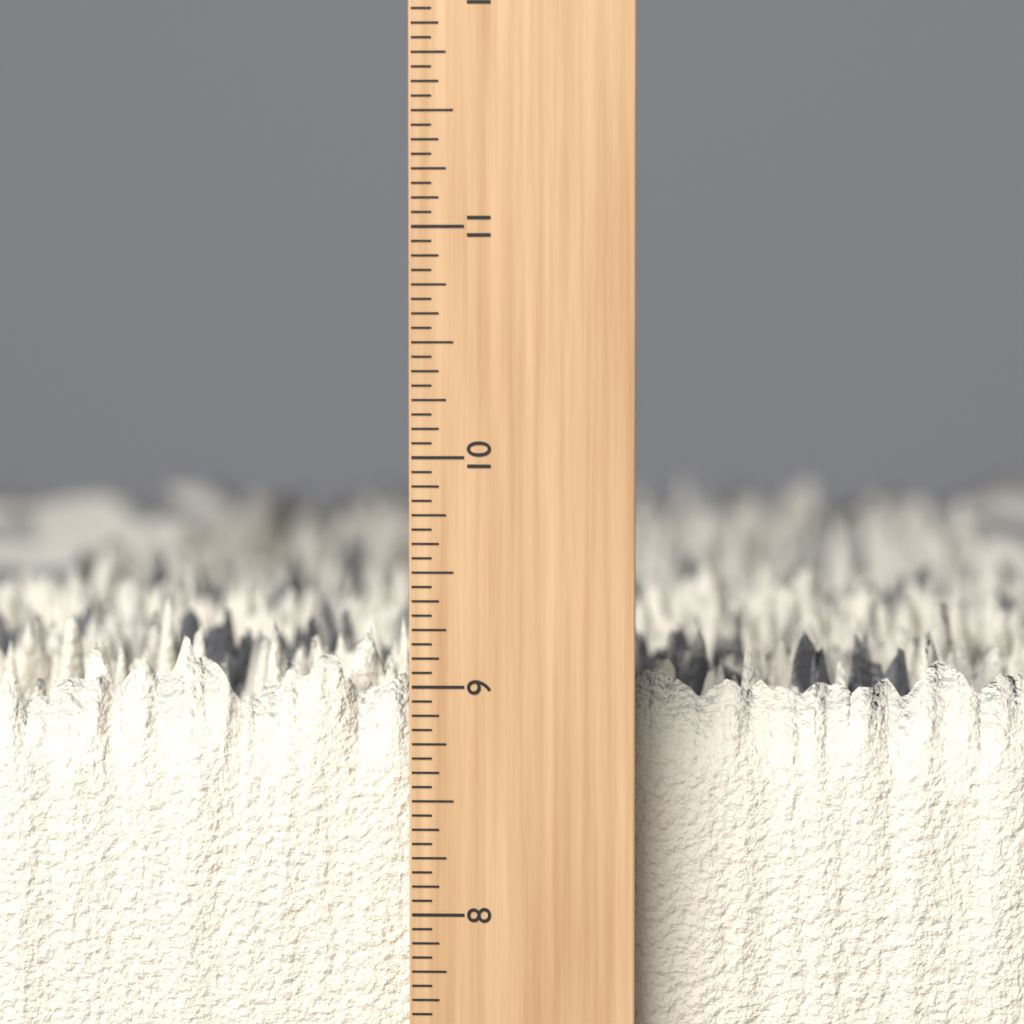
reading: 9.2500 inch
